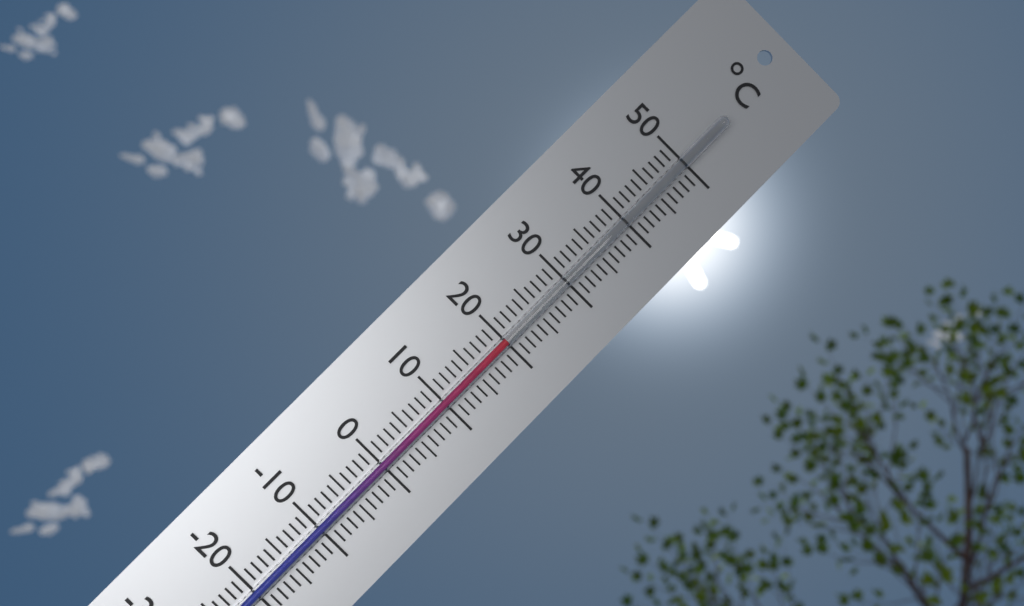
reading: 20 °C
